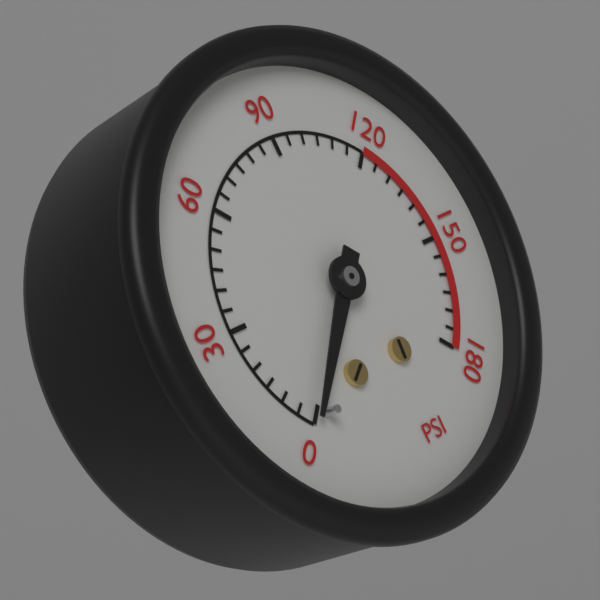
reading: 0 psi
